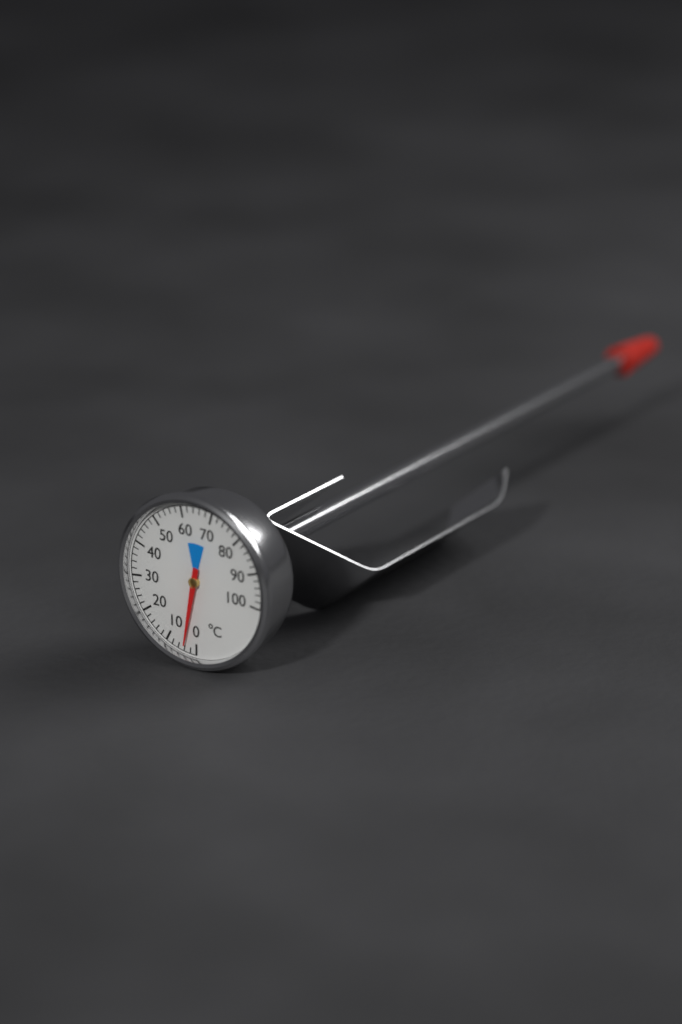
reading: 4 °C
